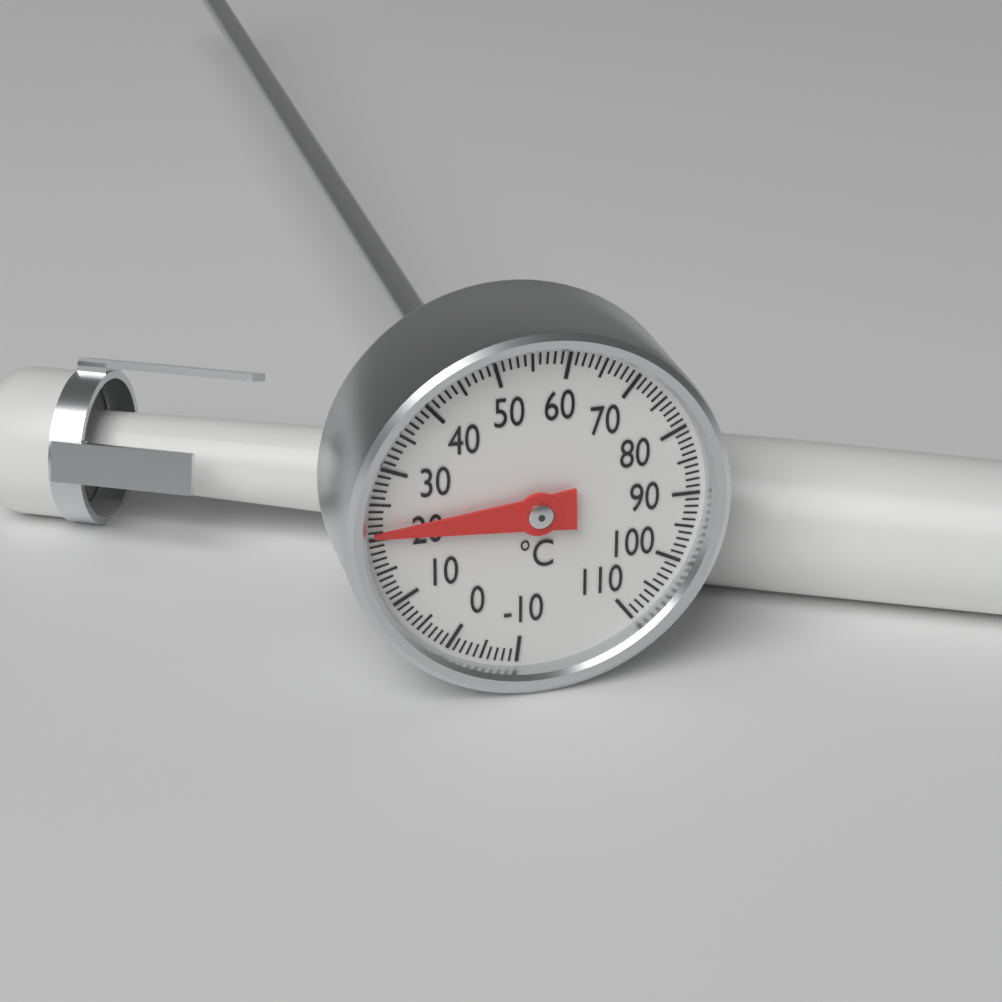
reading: 21 °C
